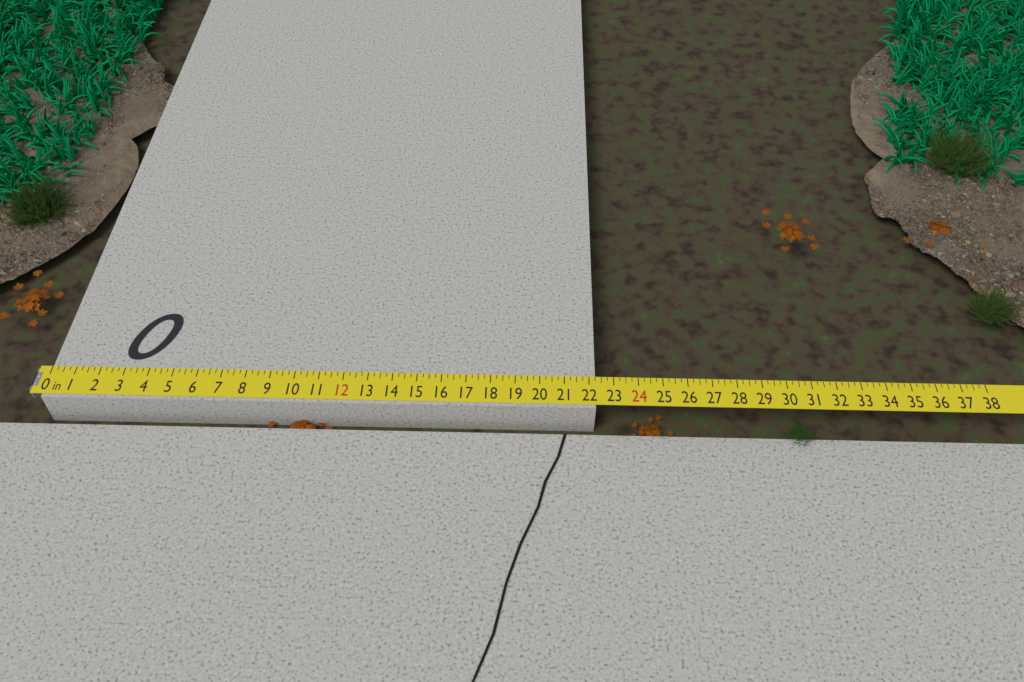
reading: 22.25 in
